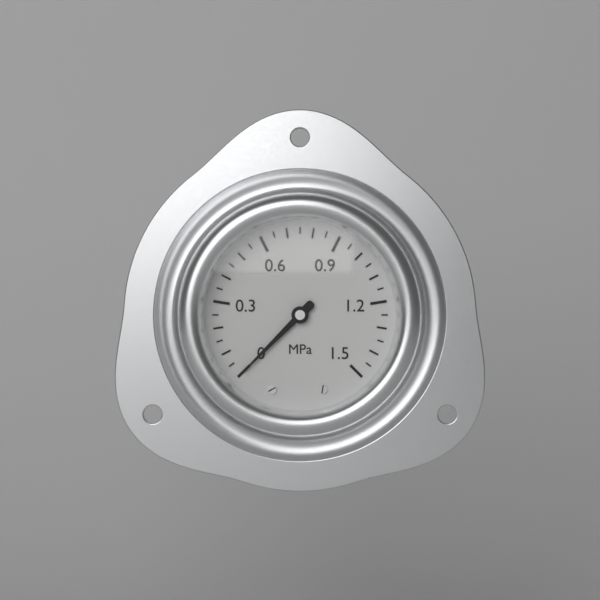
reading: 0.00 MPa
